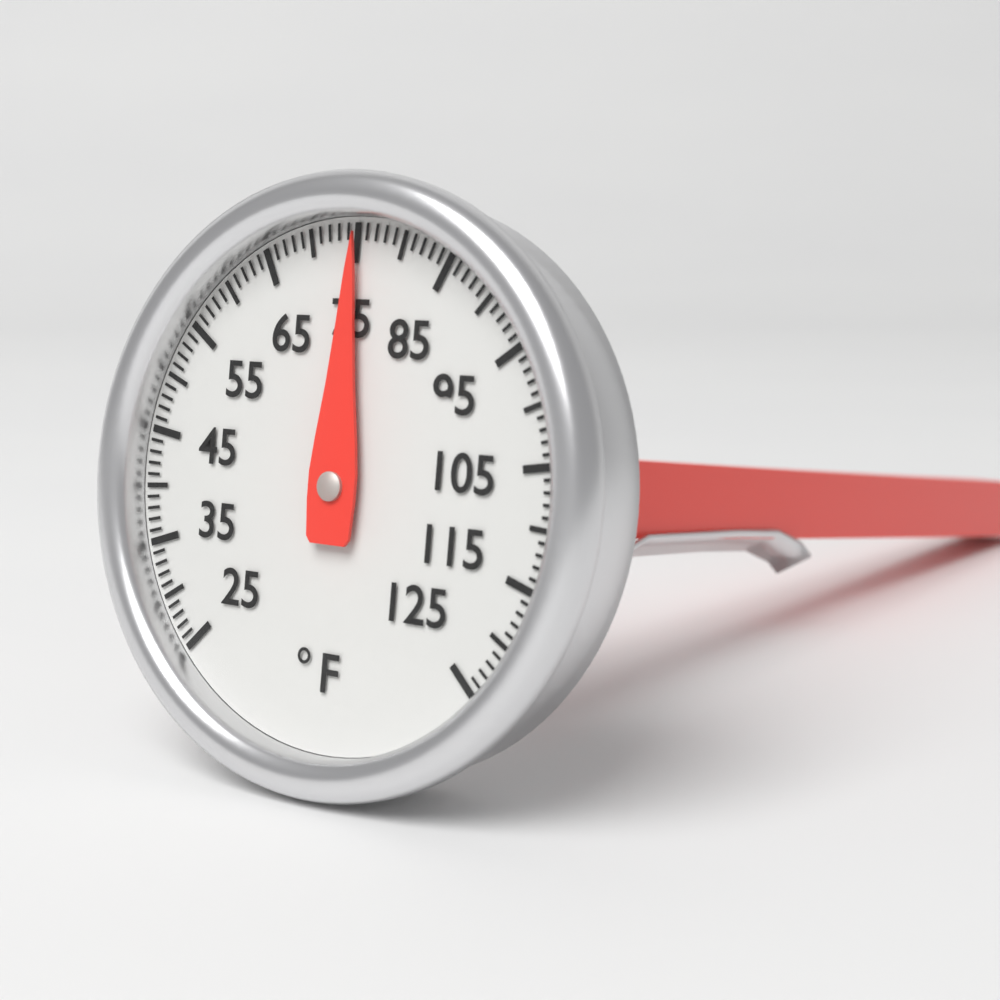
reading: 75 °F
